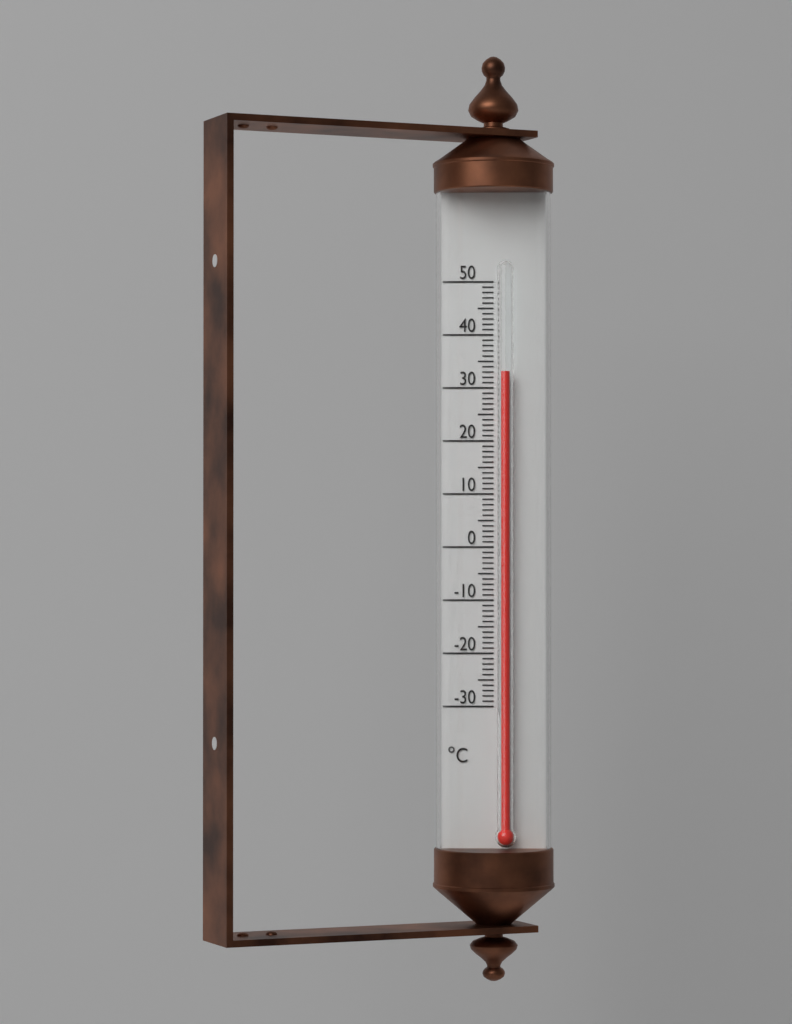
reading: 33 °C
